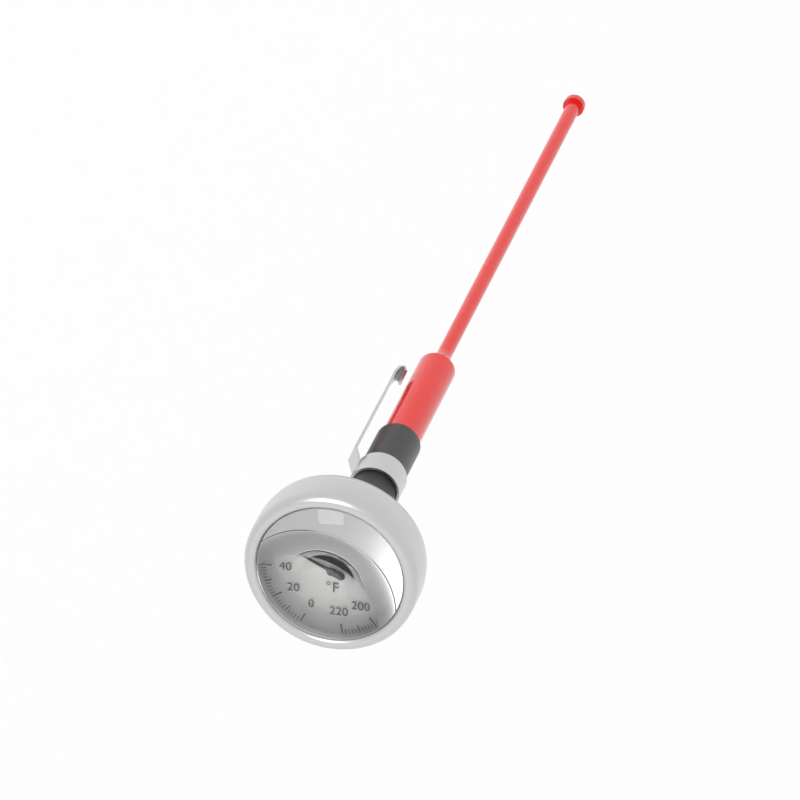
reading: 60 °F
